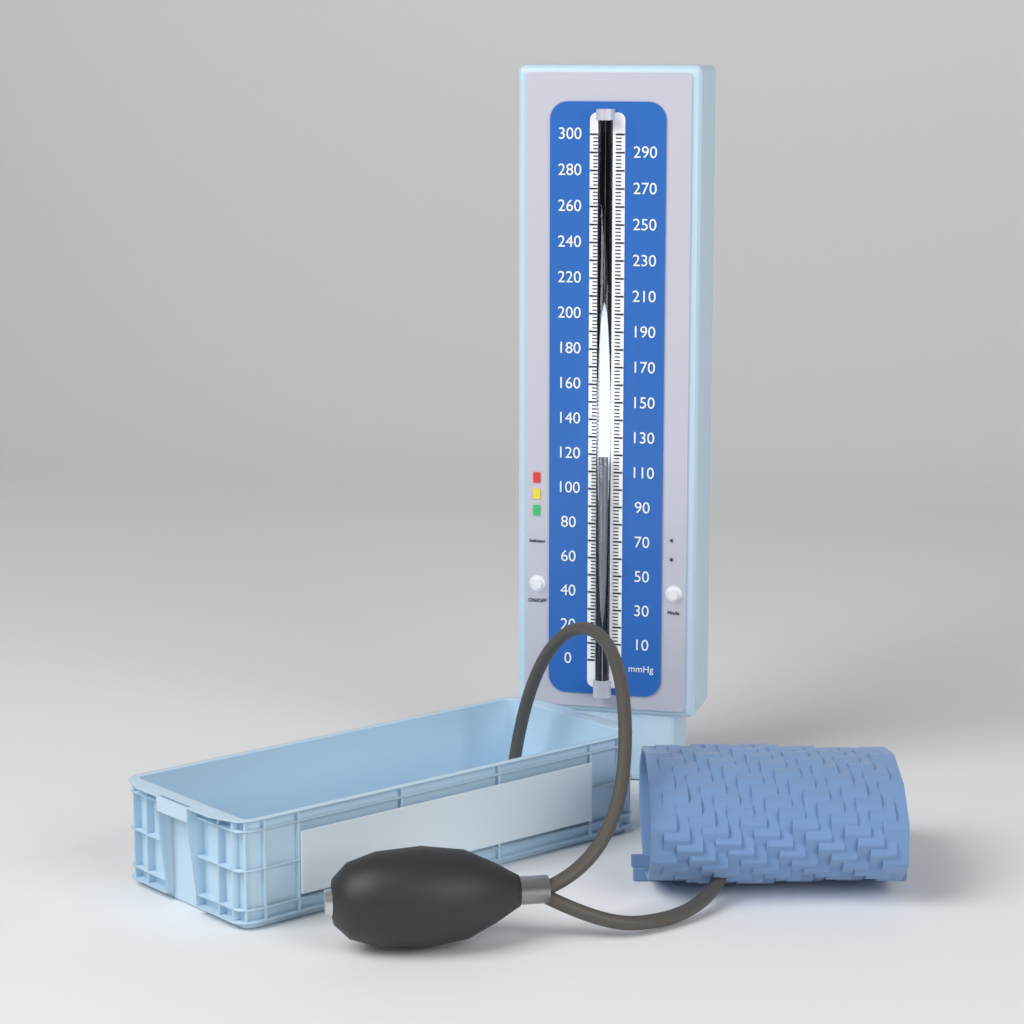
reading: 120 mmHg
